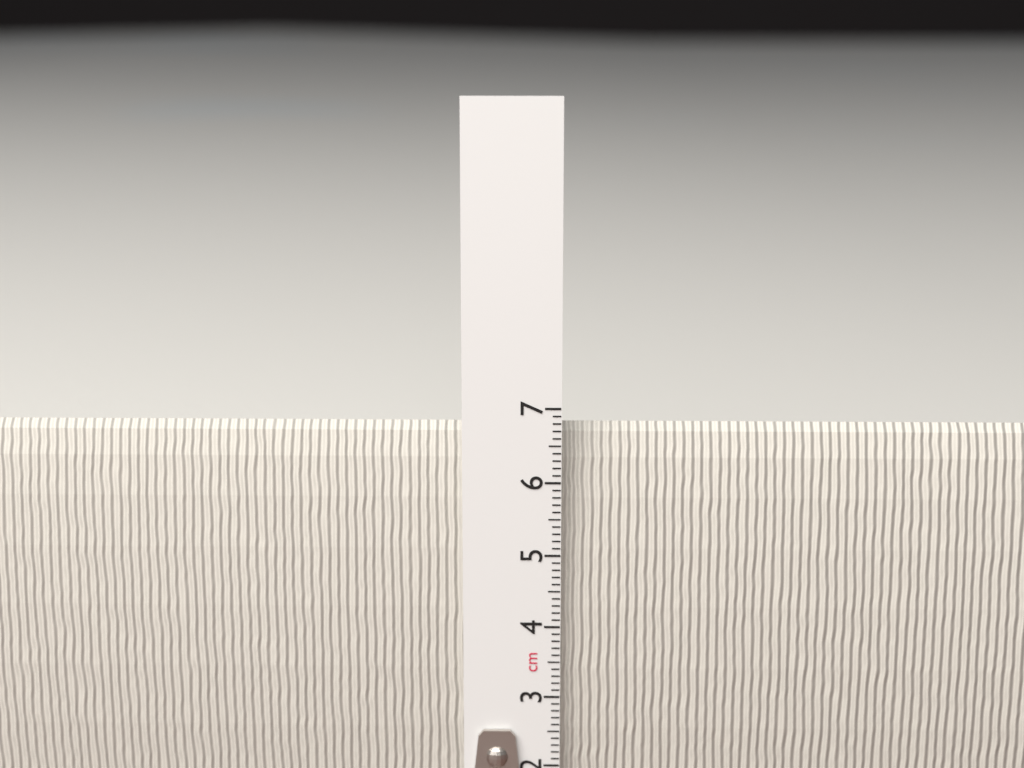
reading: 6.7 cm
